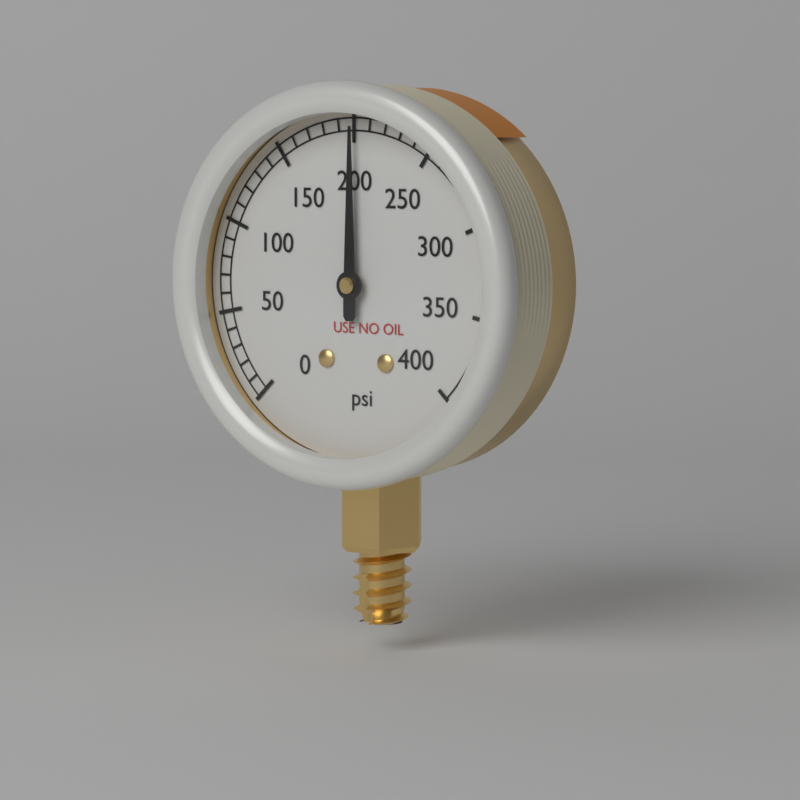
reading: 200 psi
